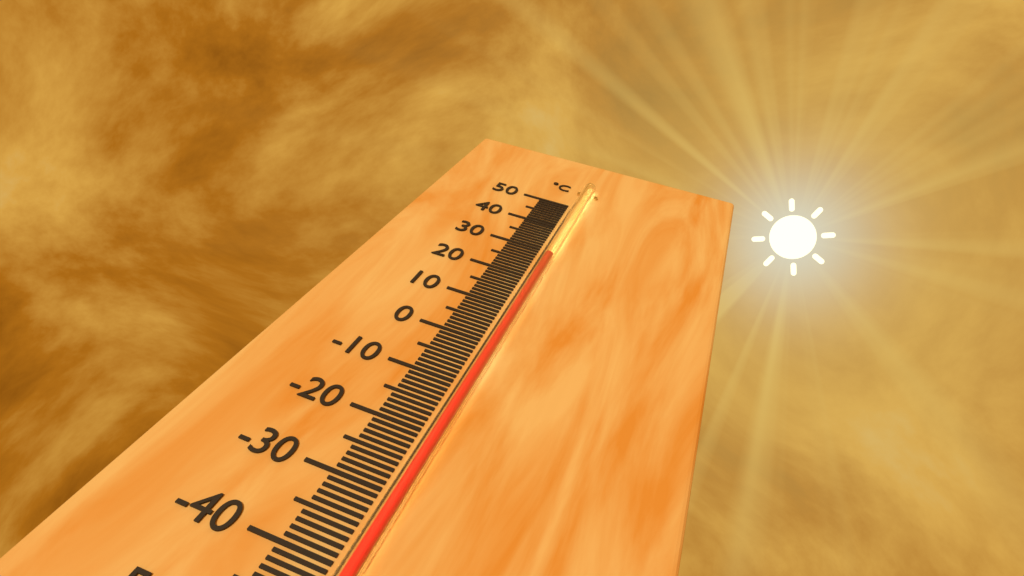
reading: 27 °C
